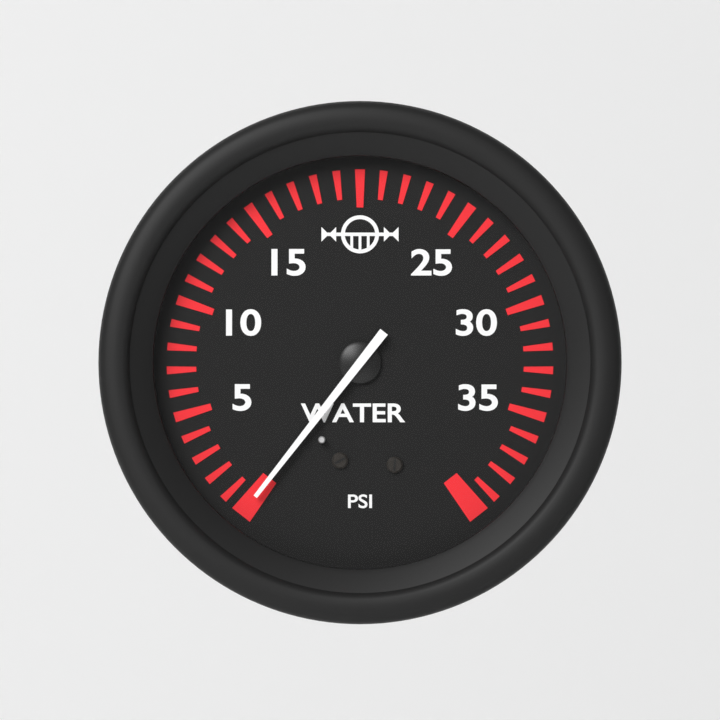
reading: 0 psi
